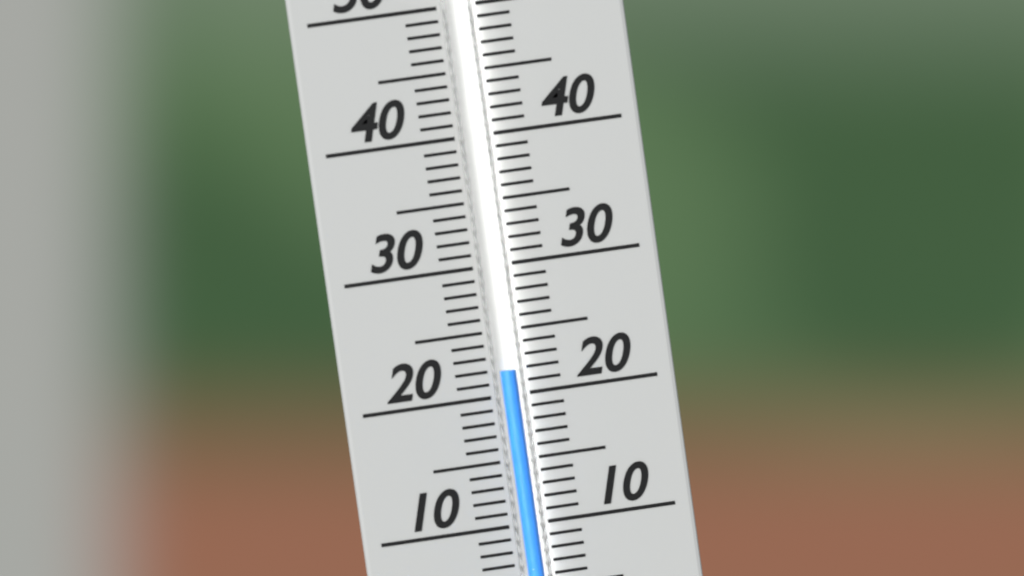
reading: 22 (no unit)
